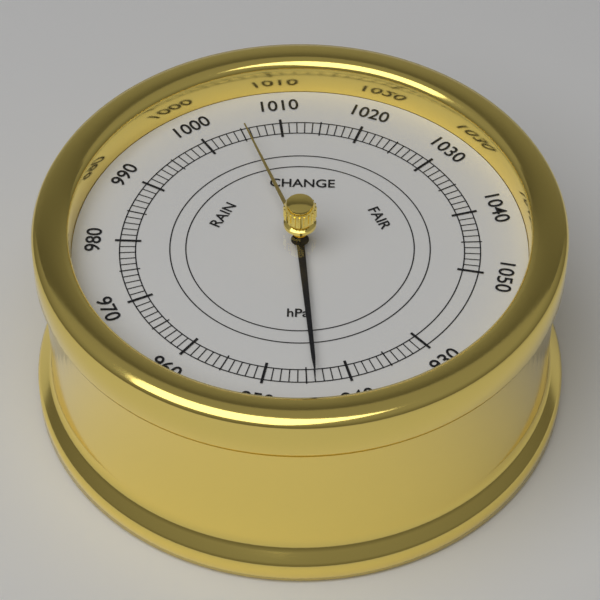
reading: 944 hPa
